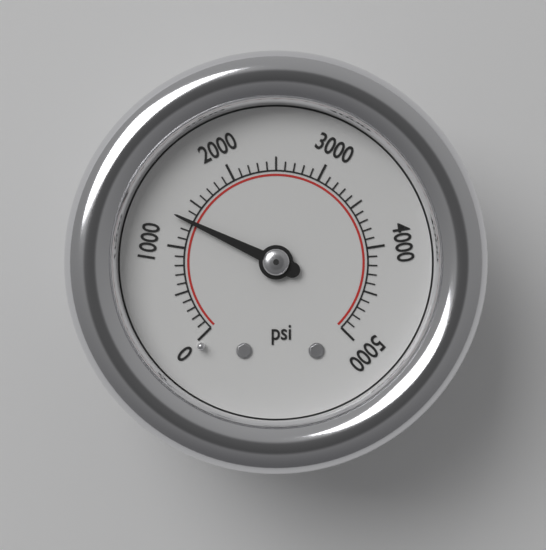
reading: 1300 psi
